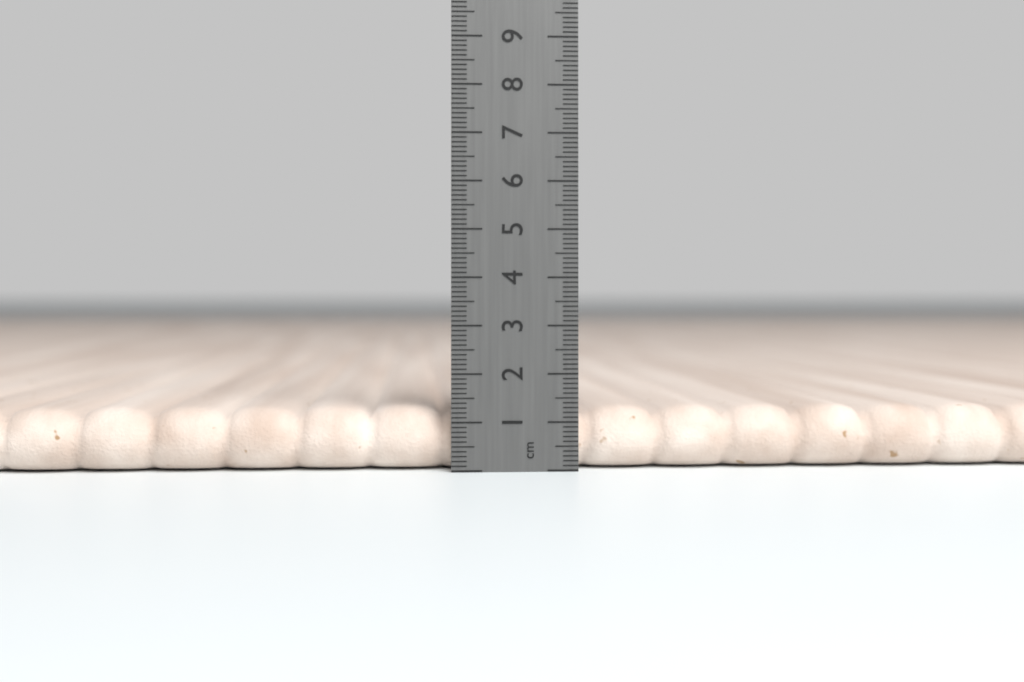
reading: 1.3 cm
